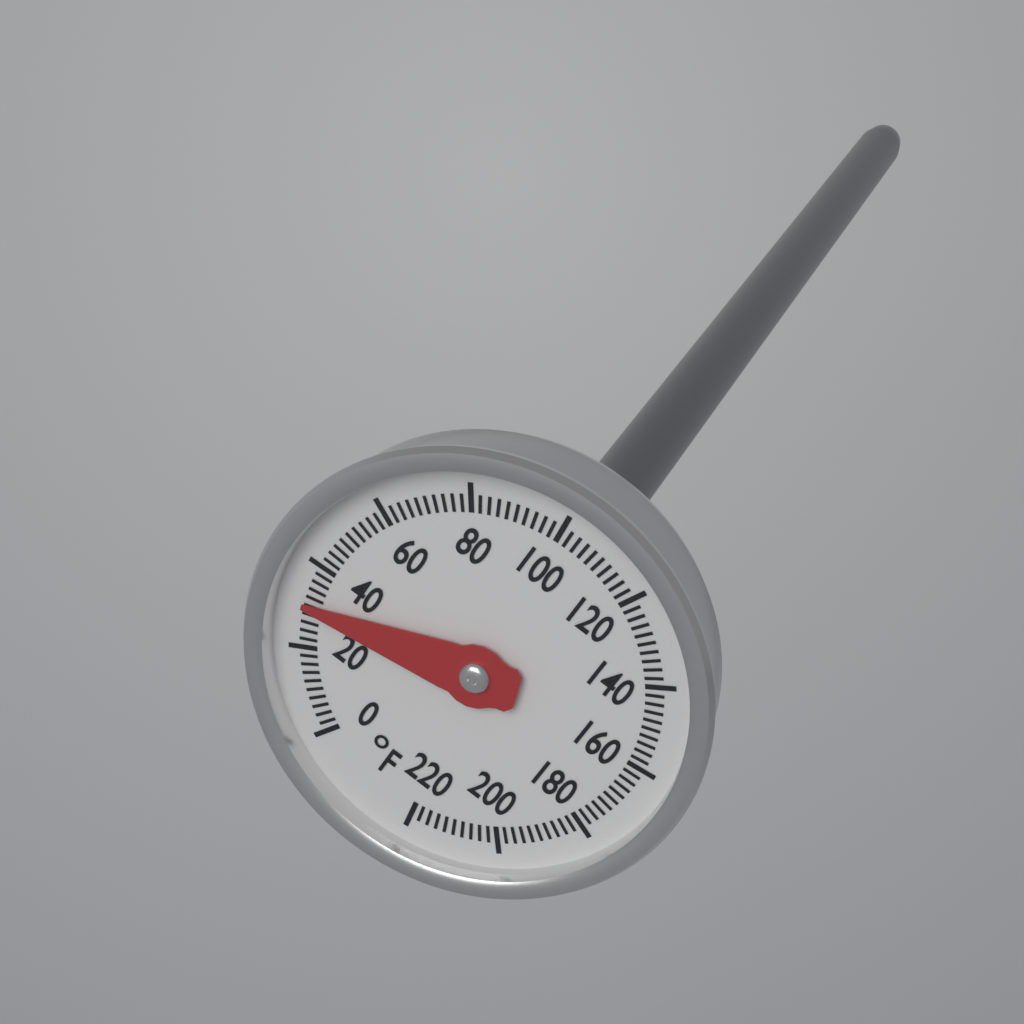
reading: 30 °F
